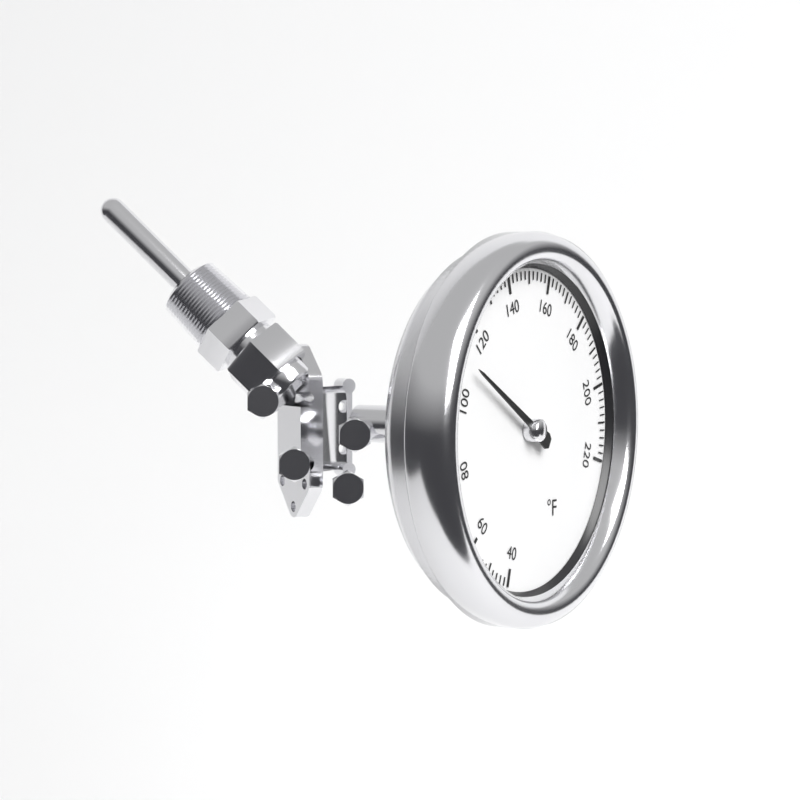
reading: 110 °F
